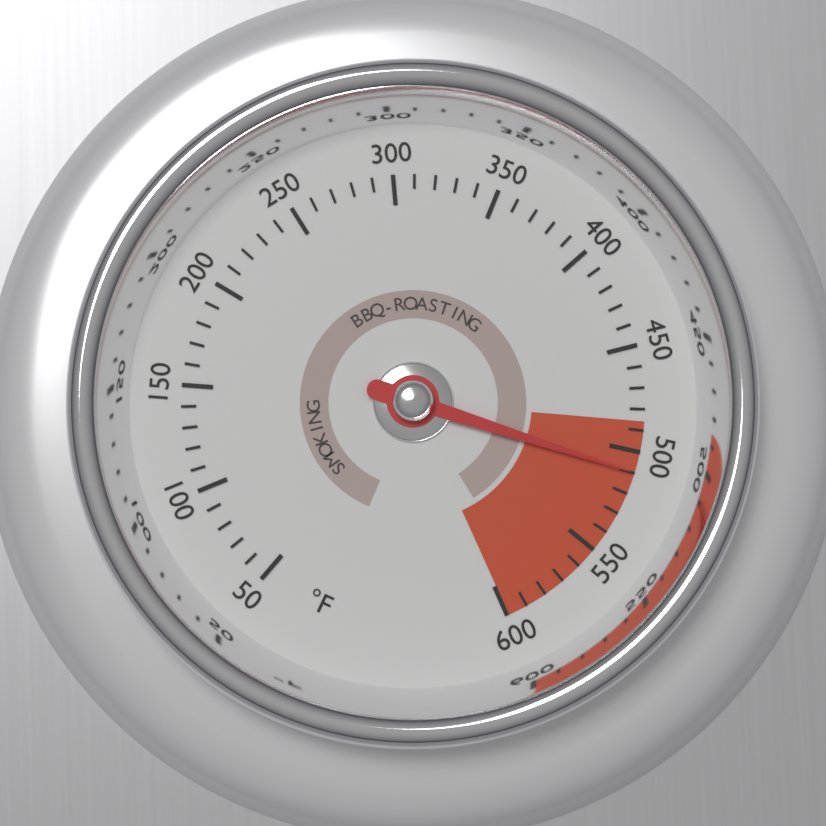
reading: 510 °F
